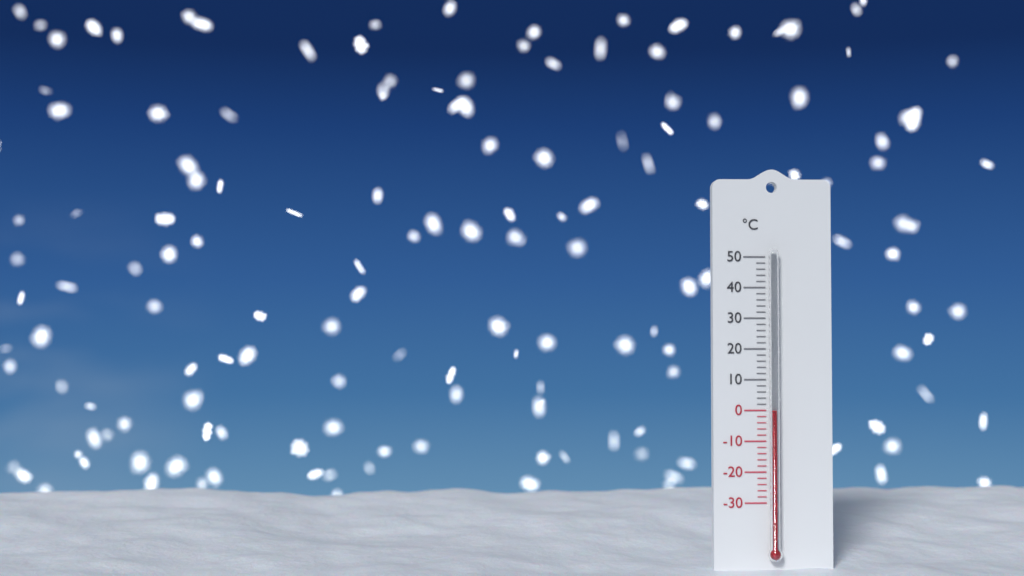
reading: 0 °C
